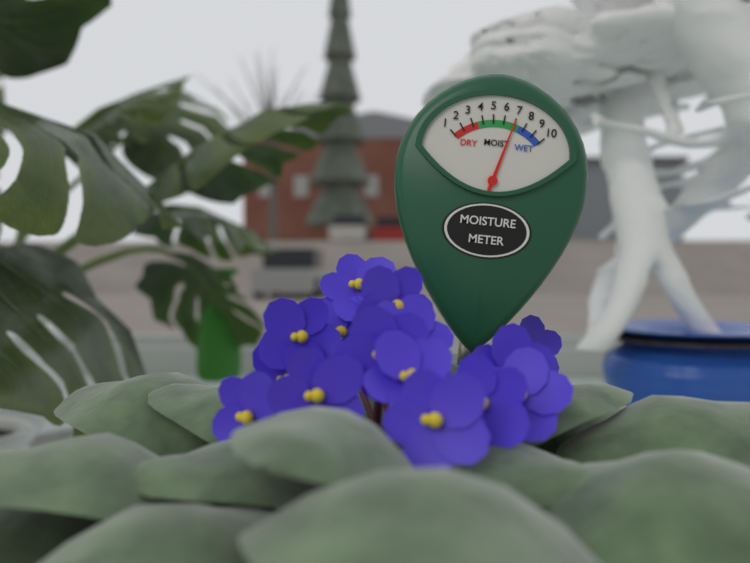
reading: 7 (no unit)
